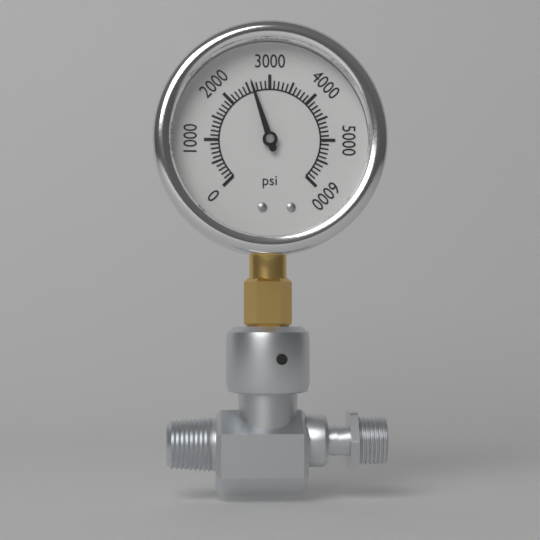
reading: 2600 psi
